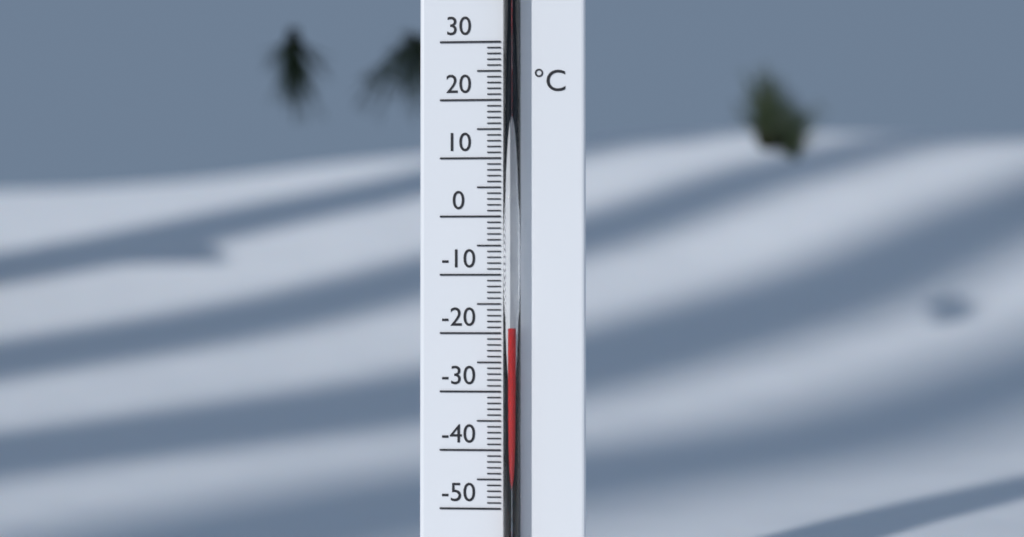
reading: -19 °C
